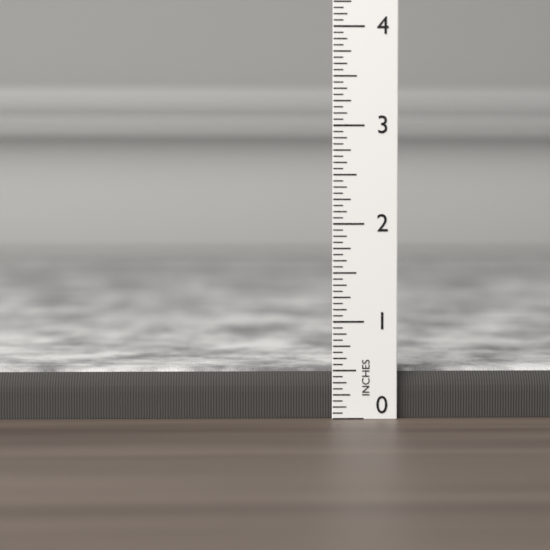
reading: 0.5000 in
